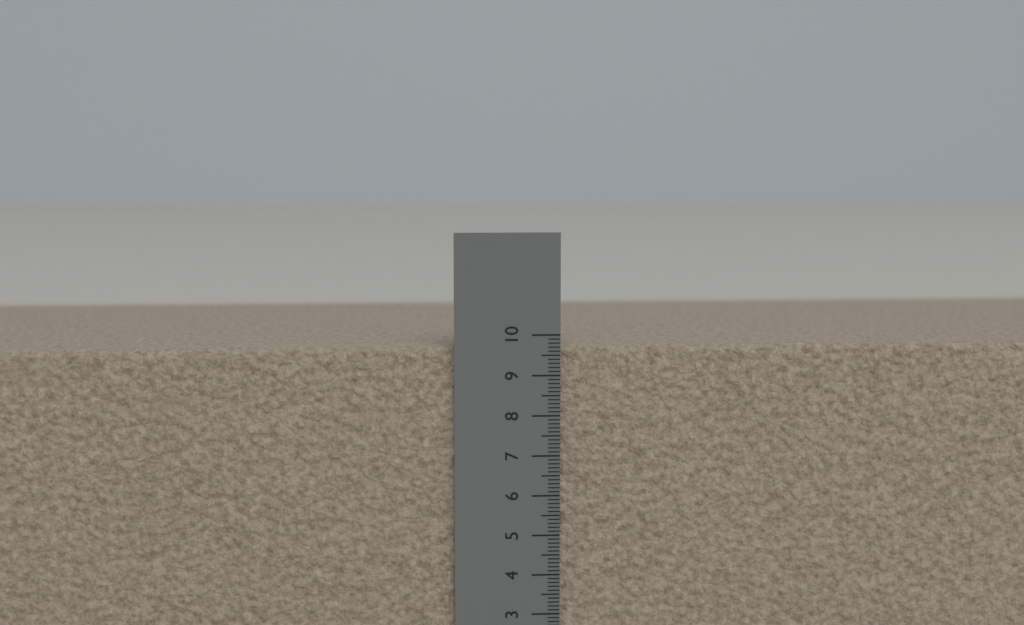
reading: 9.7 cm
